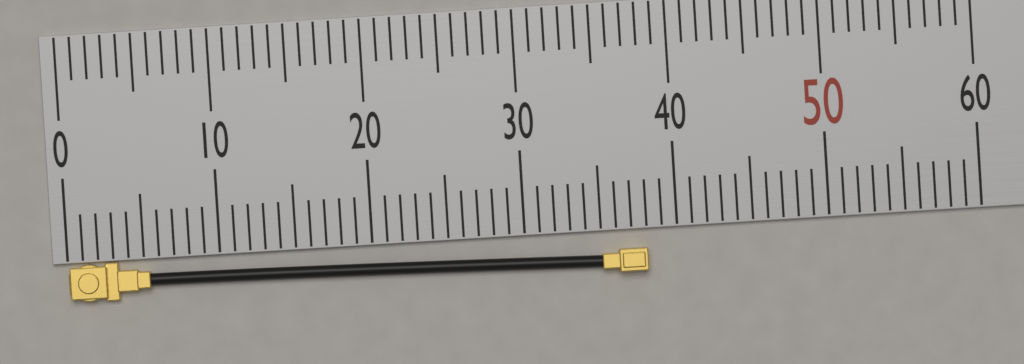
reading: 38 (no unit)
